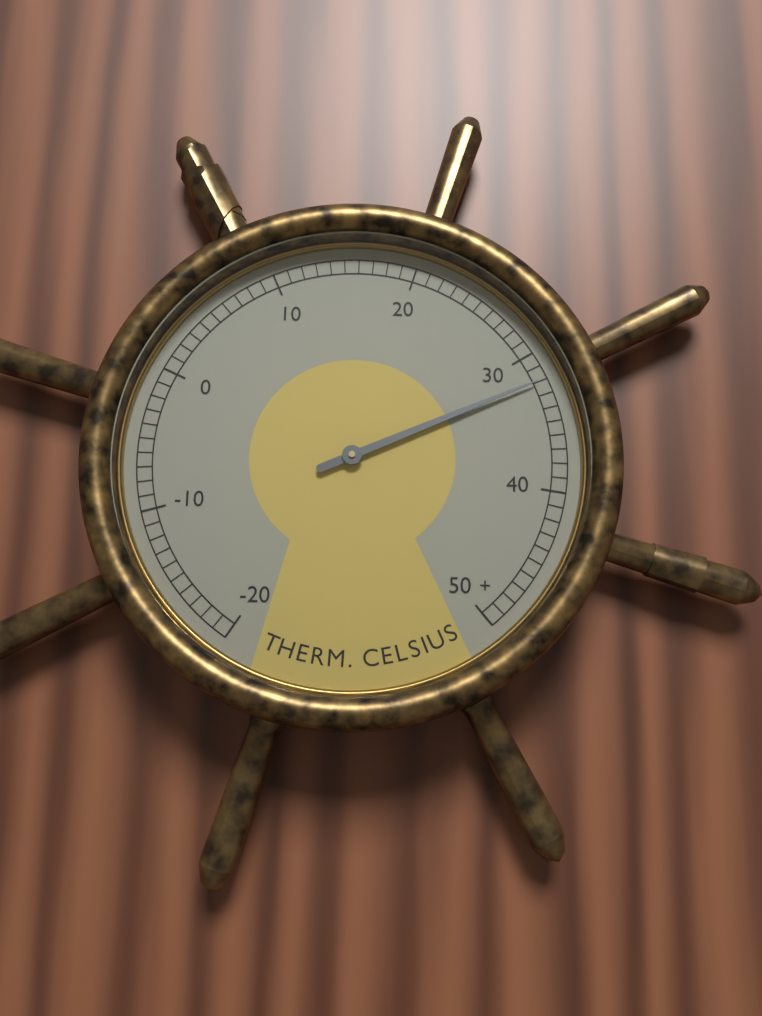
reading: 32 °C
